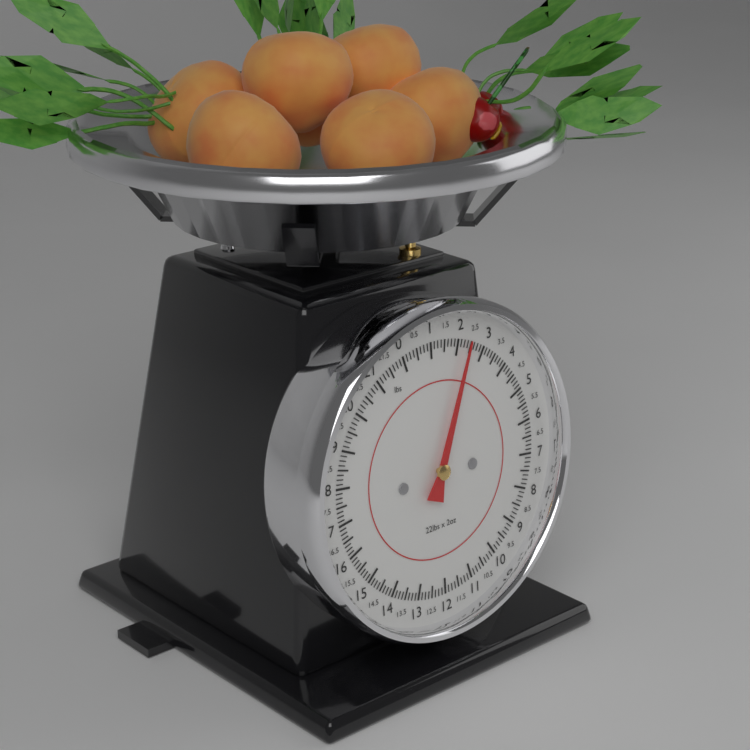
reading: 2.375 lbs
